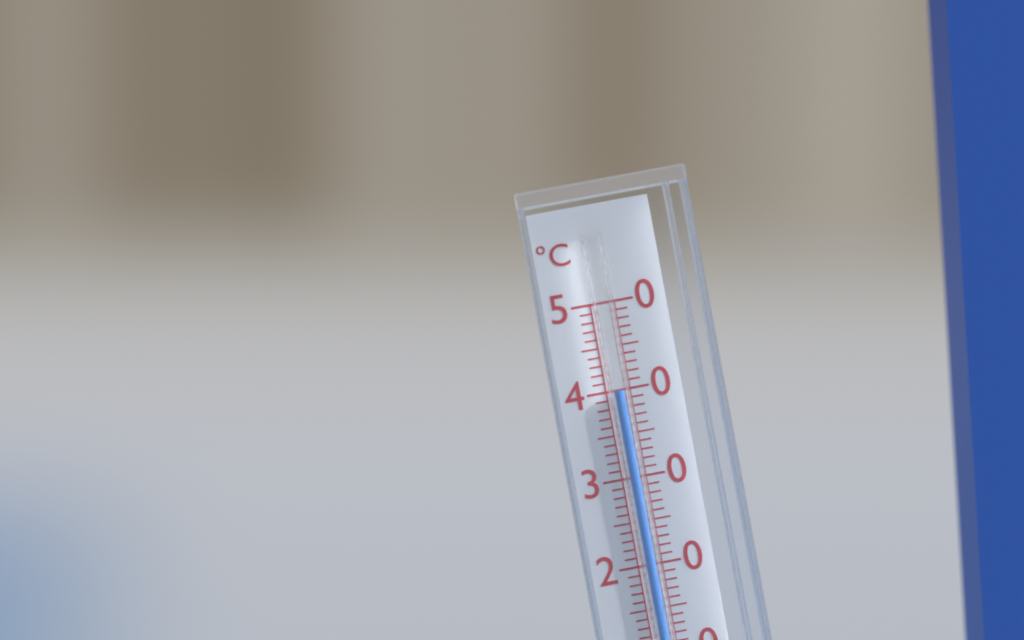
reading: 40 °C
